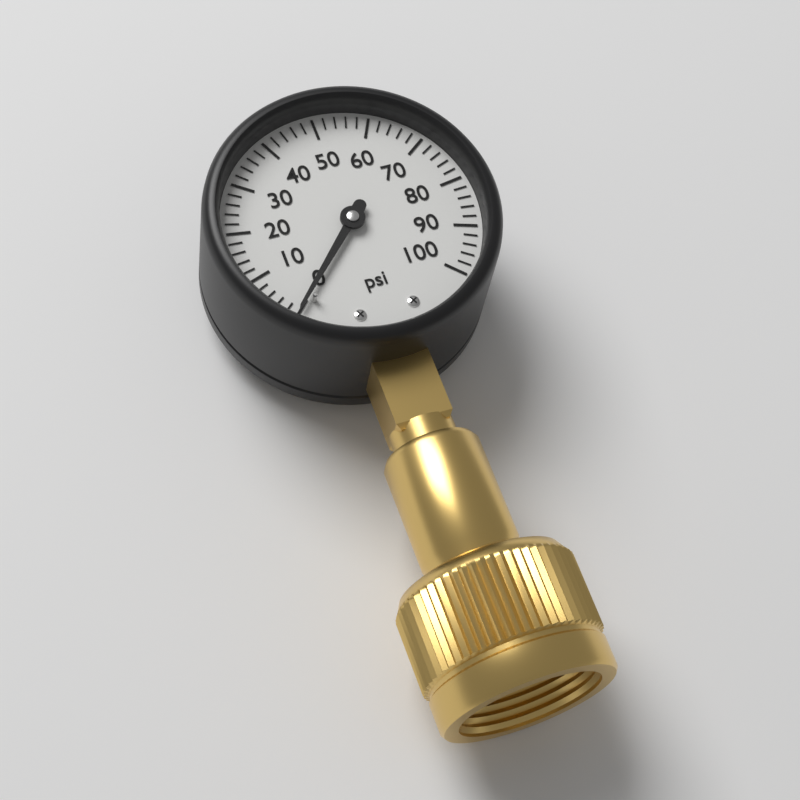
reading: 0 psi
